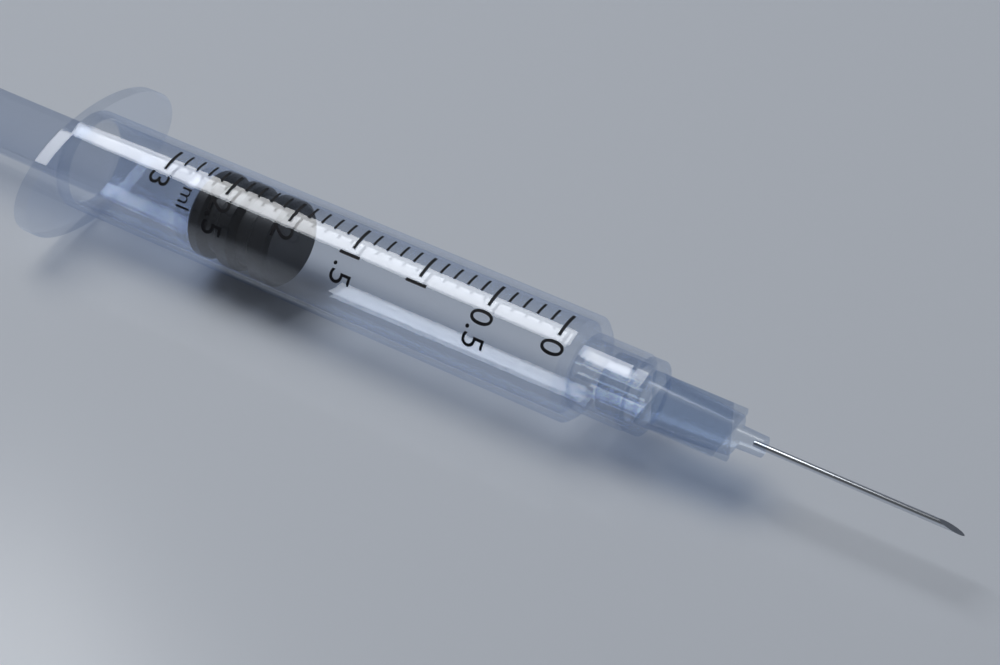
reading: 2.1 ml
